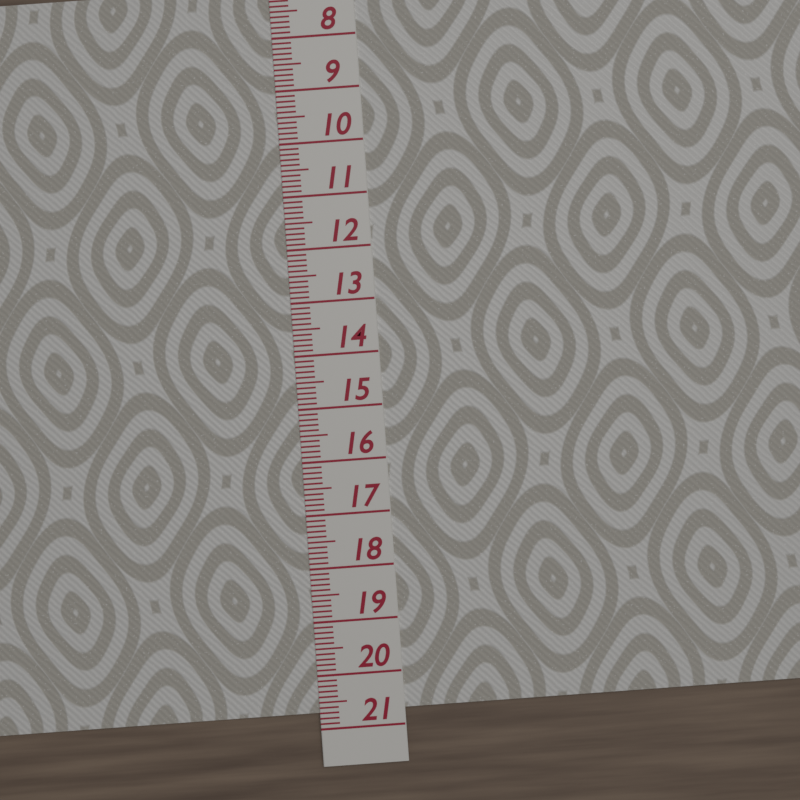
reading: 20.7 (no unit)
